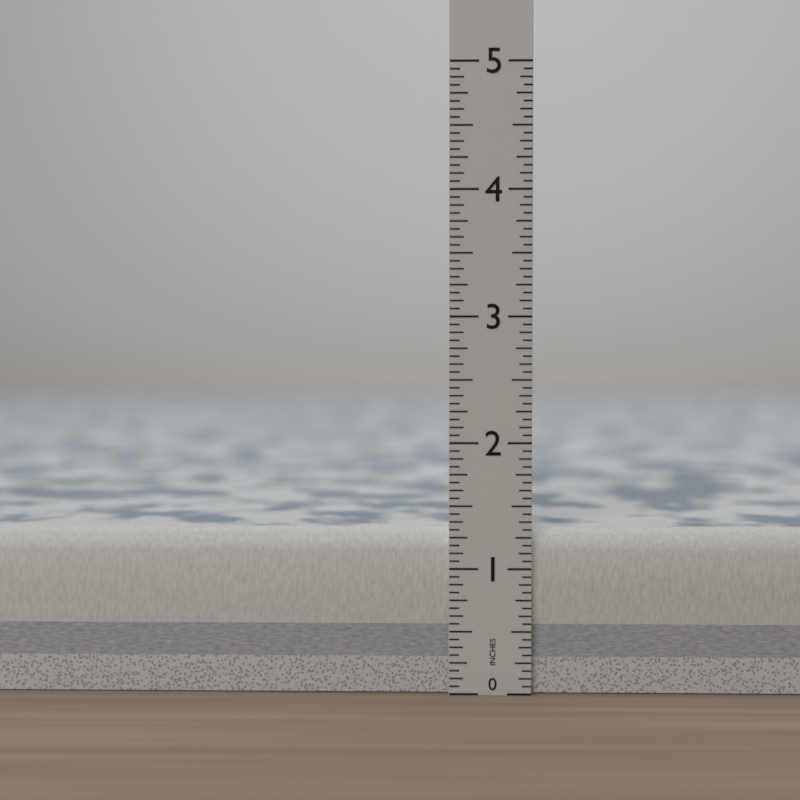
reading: 1.3125 in
